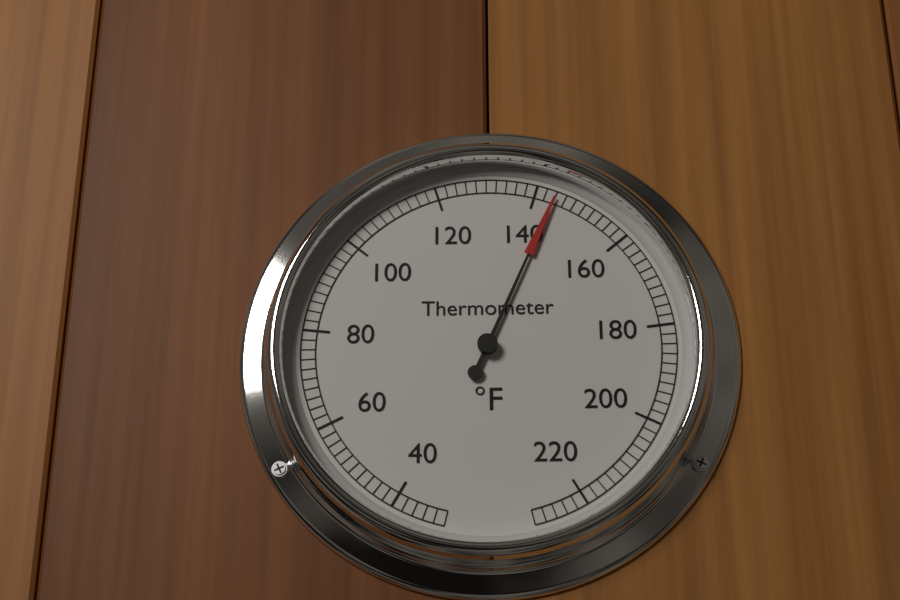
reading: 144 °F
